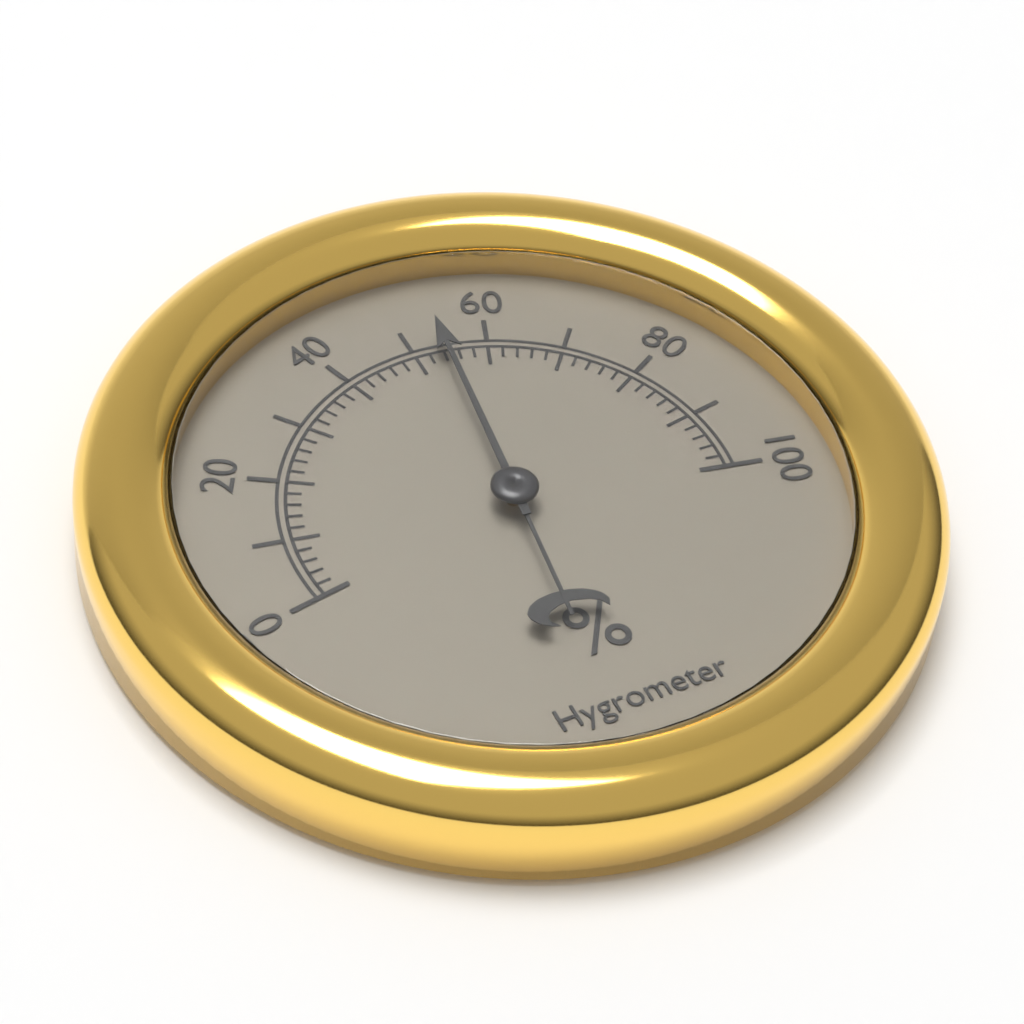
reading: 54 %
